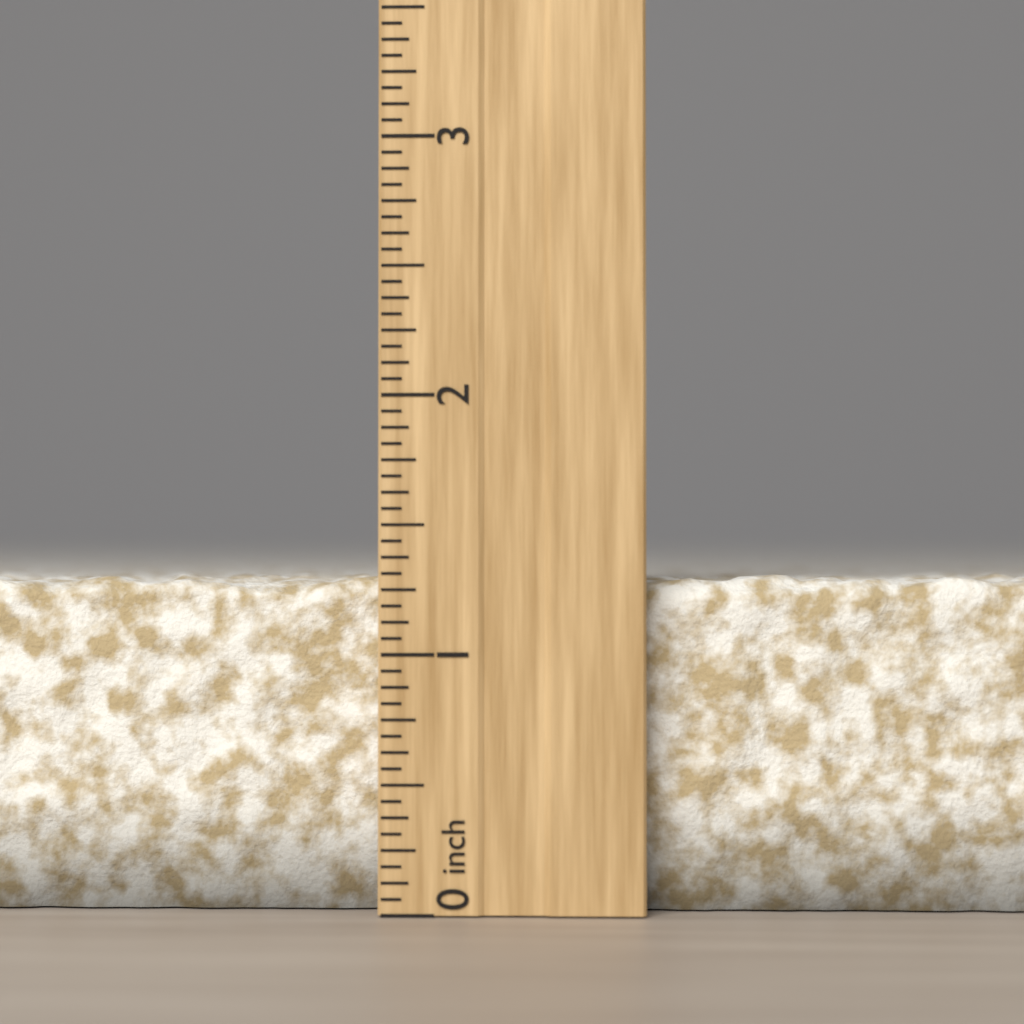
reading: 1.3125 inch
